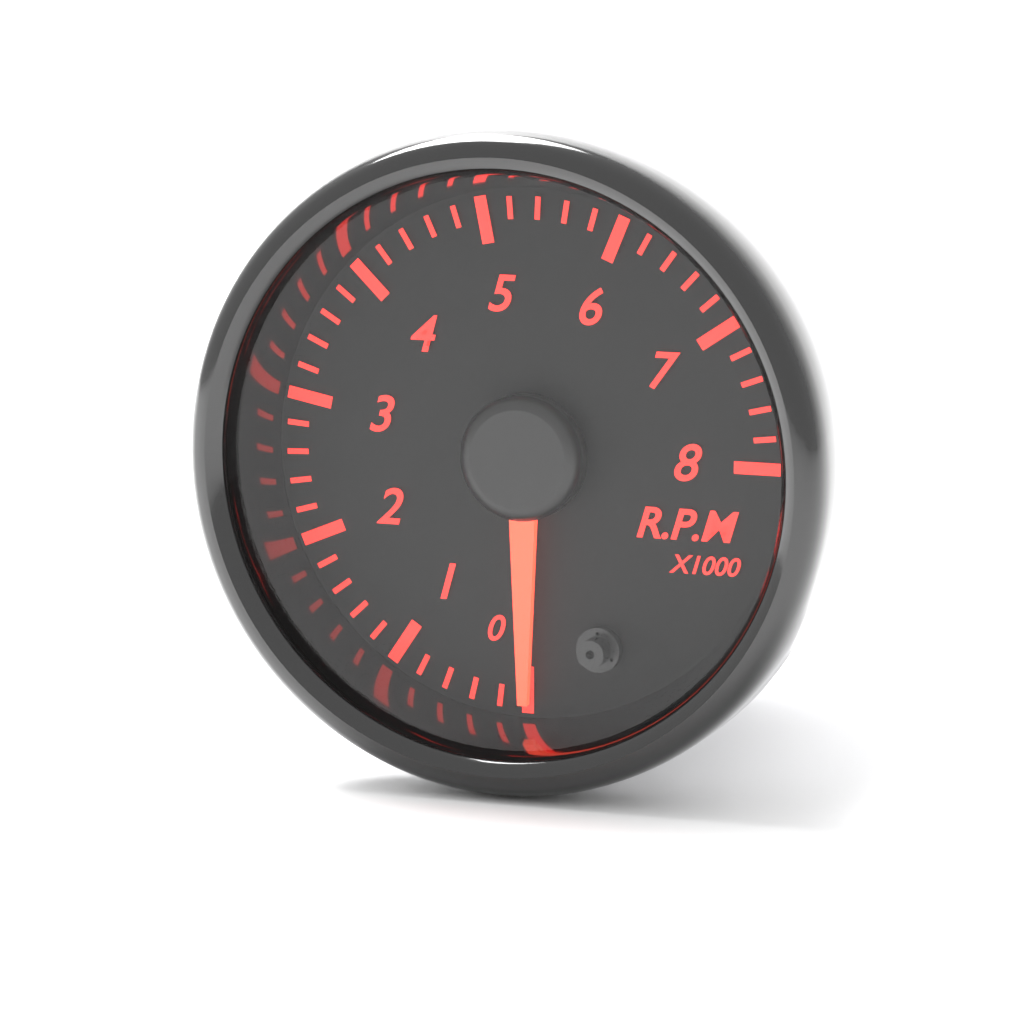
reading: 0 RPM
